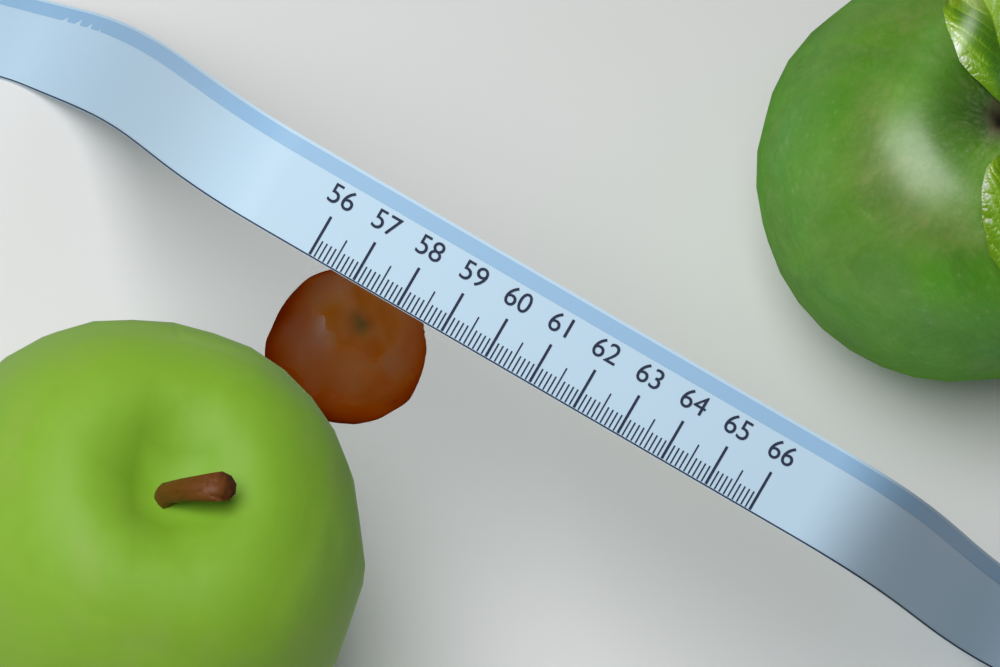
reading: 59.2 (no unit)
